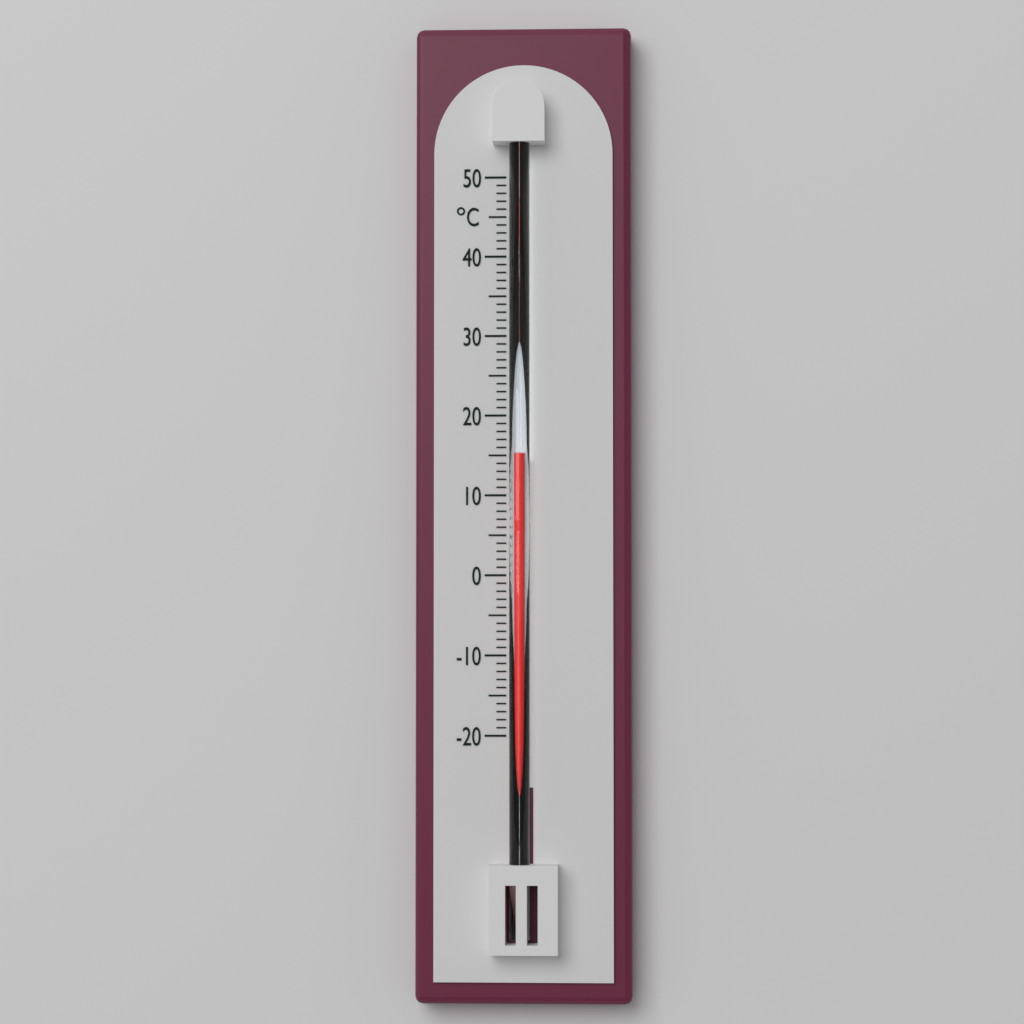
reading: 15 °C
